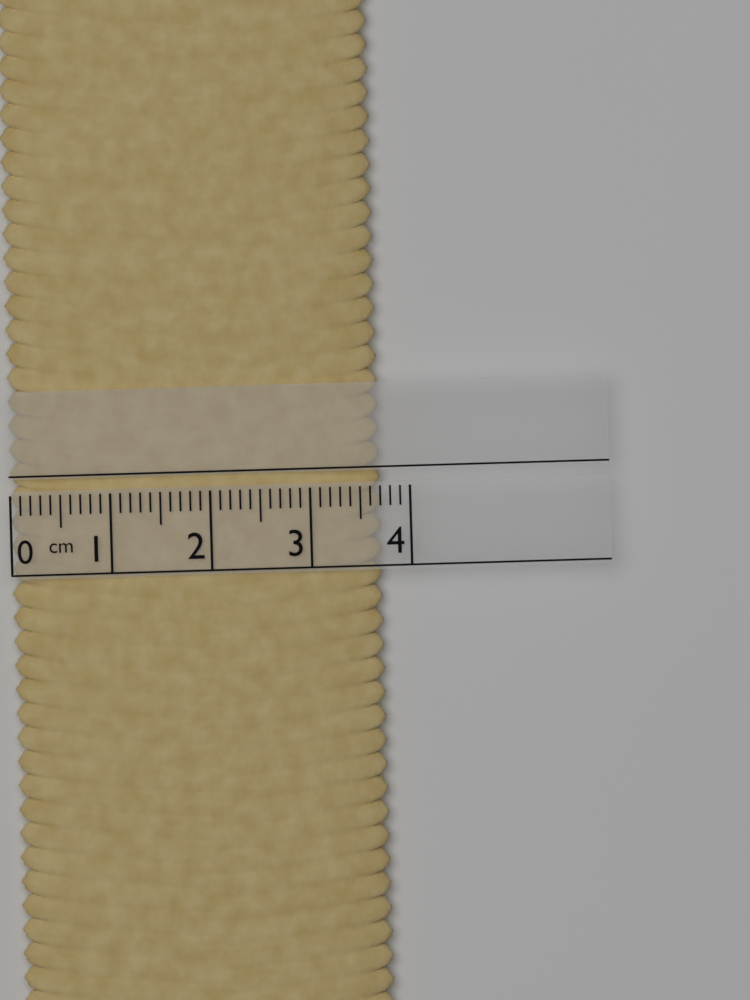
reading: 3.7 cm
